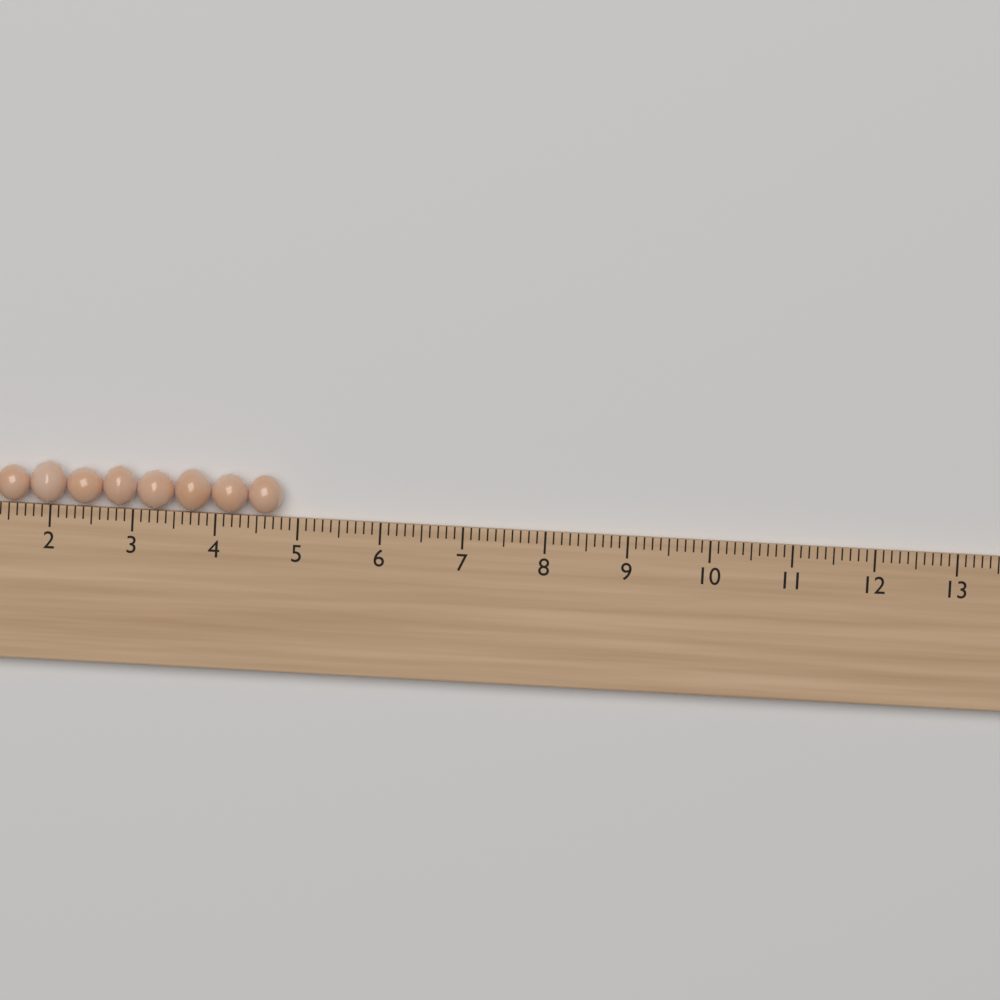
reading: 4.8 cm
